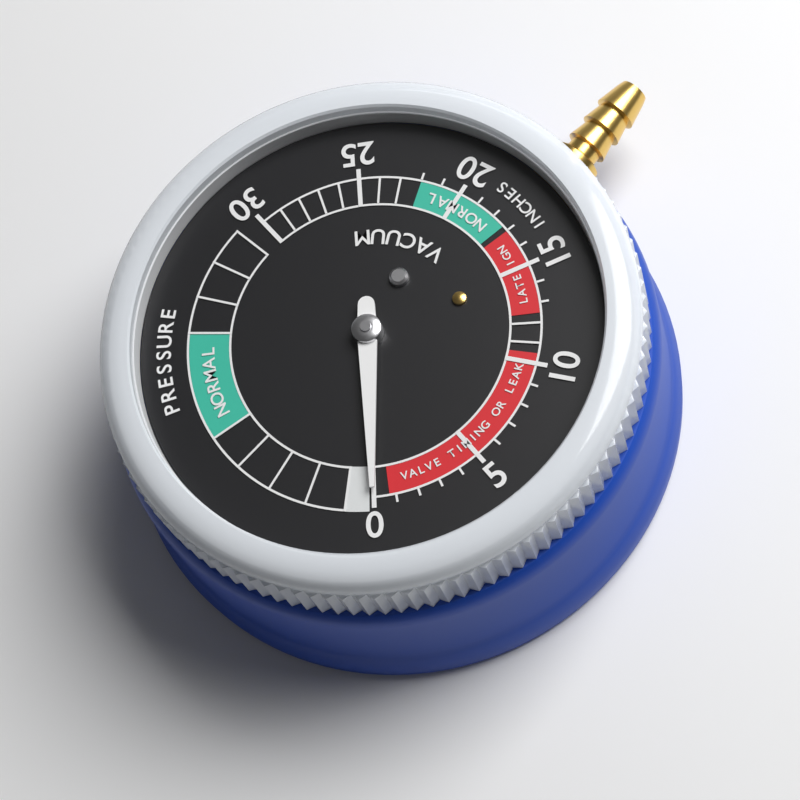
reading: 0 inHg
